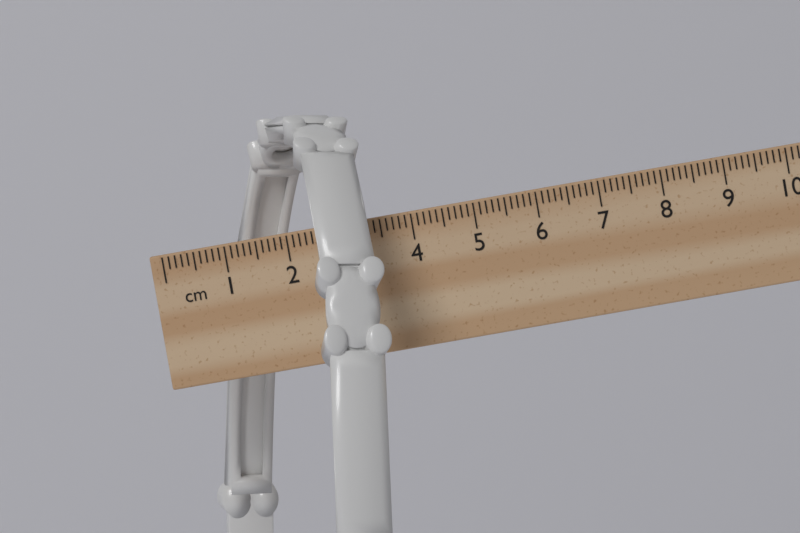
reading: 3.5 cm
